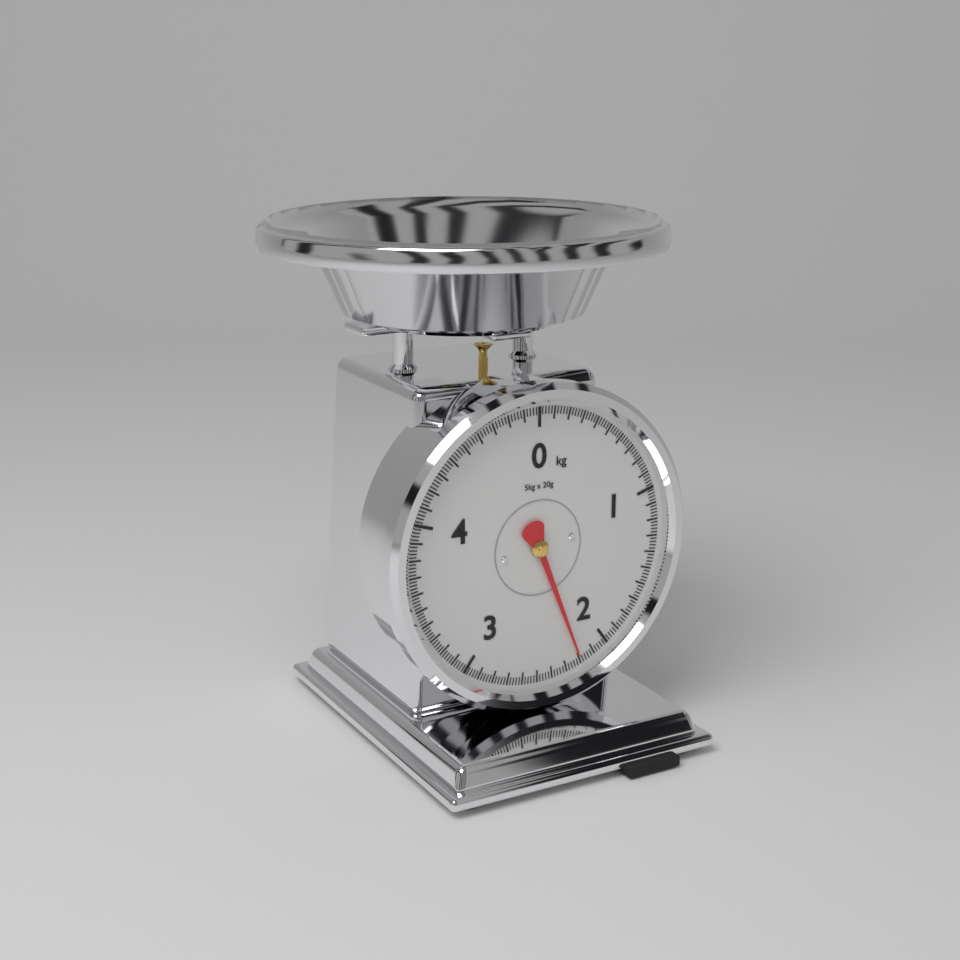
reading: 2.20 kg
